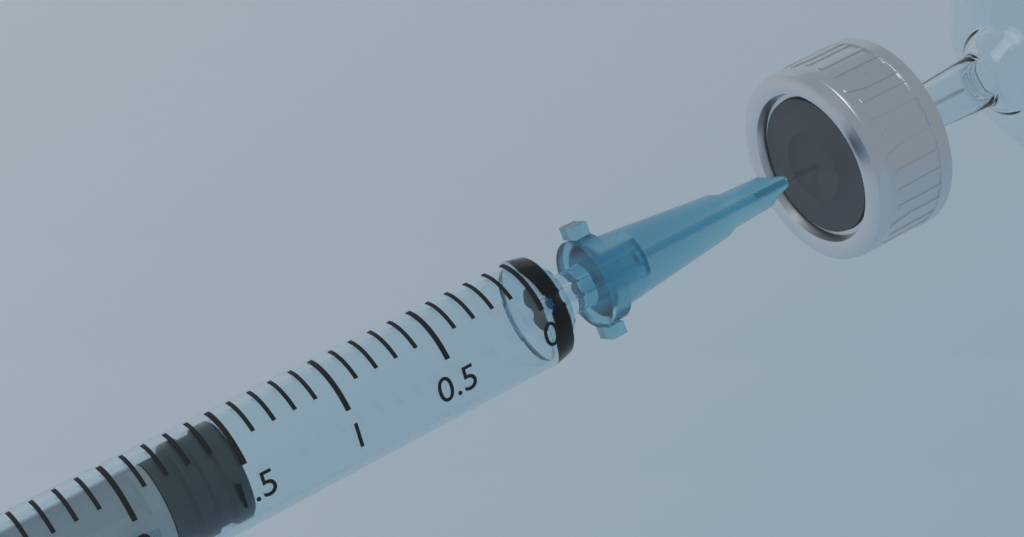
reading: 1.5 ml
